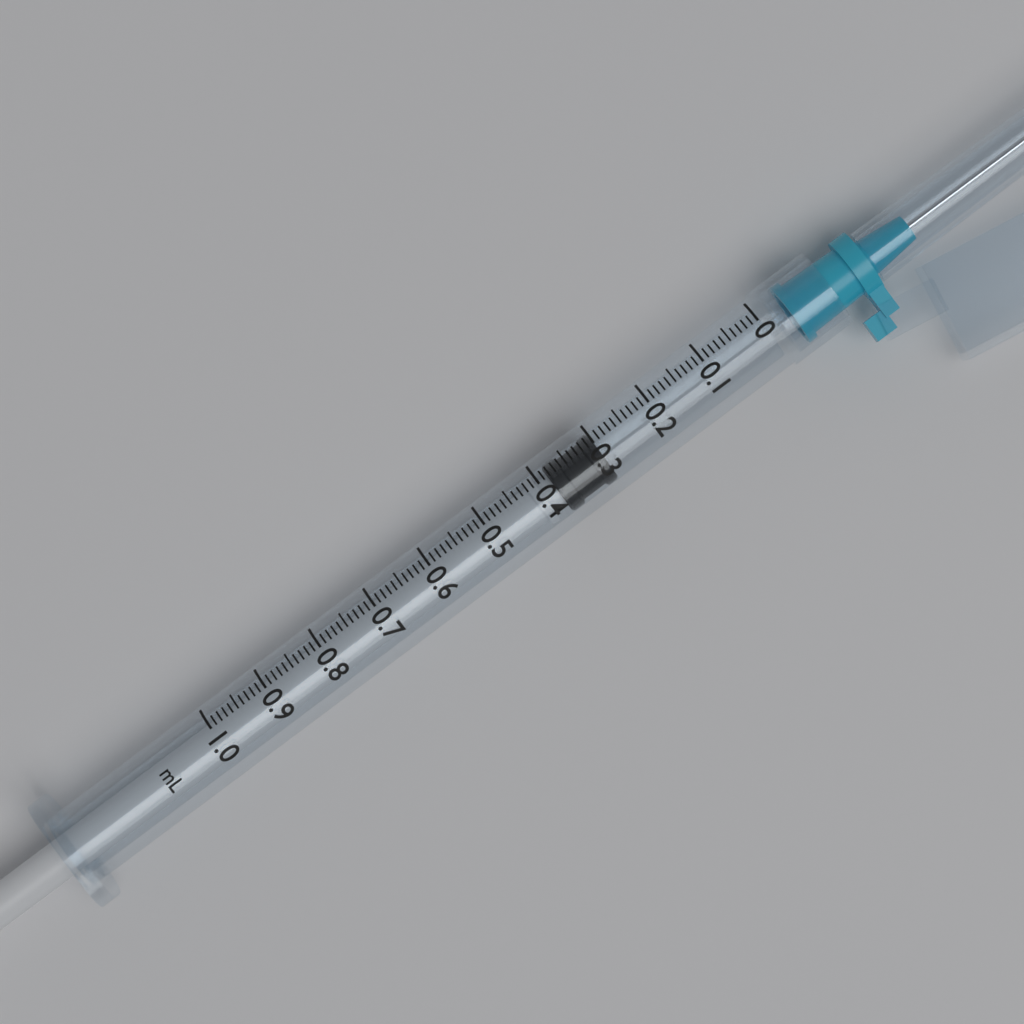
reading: 0.30 ml
